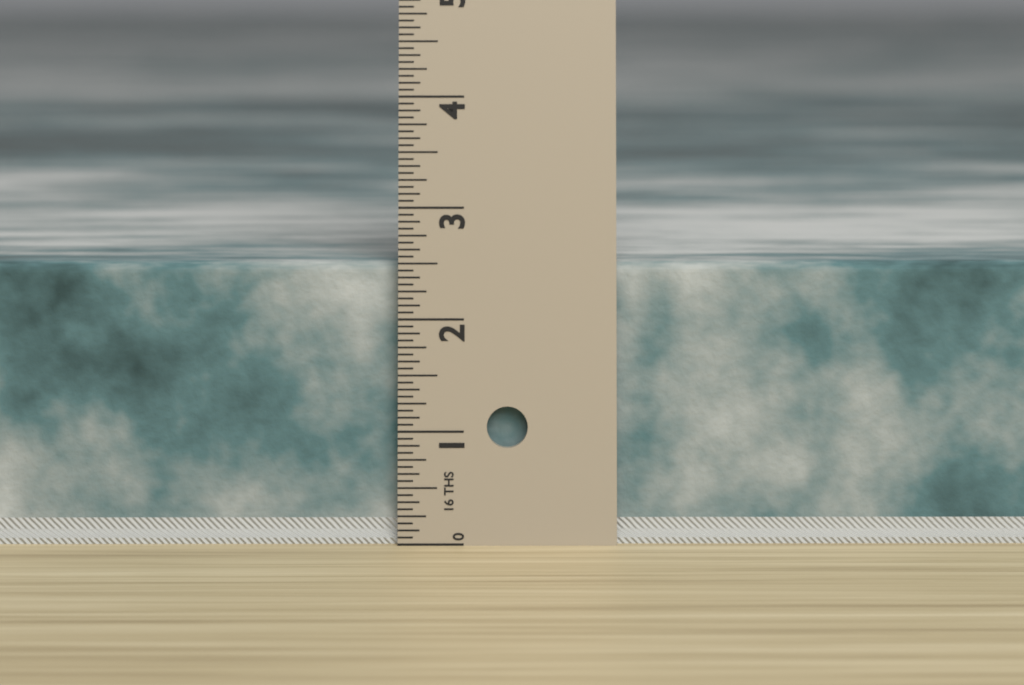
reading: 2.5000 in
